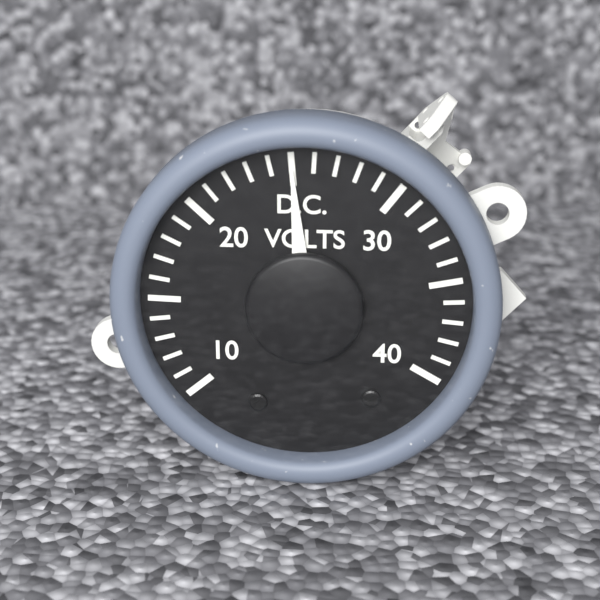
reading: 25 V
